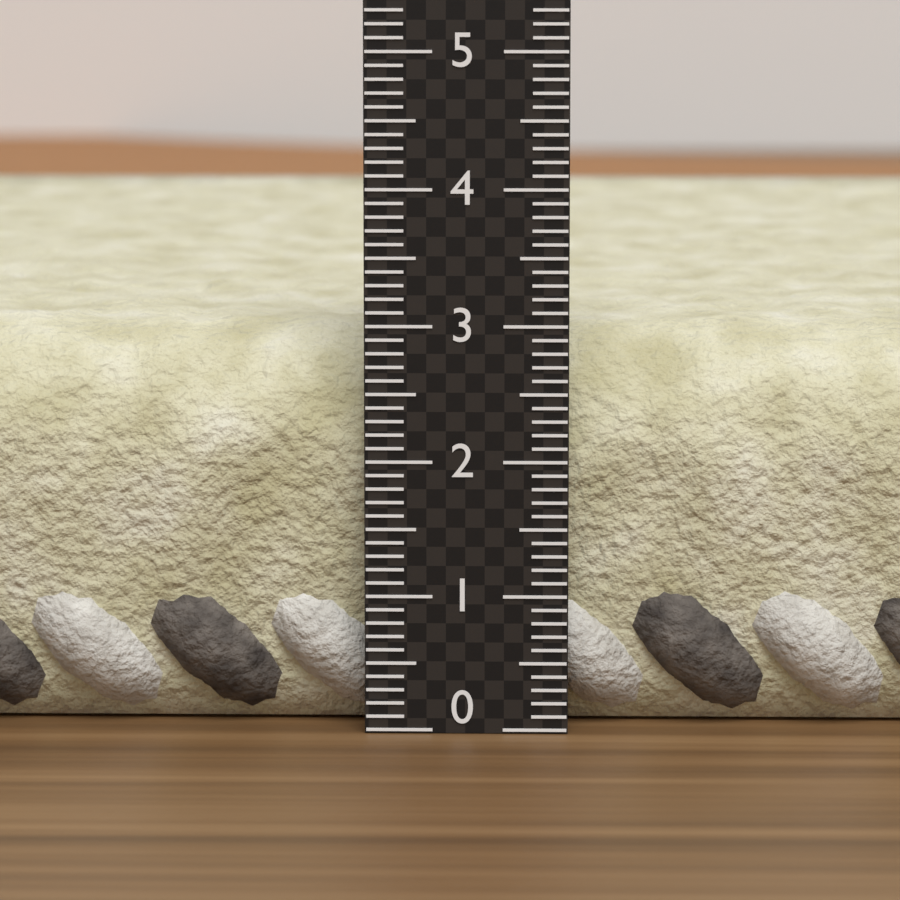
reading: 3.0 (no unit)
